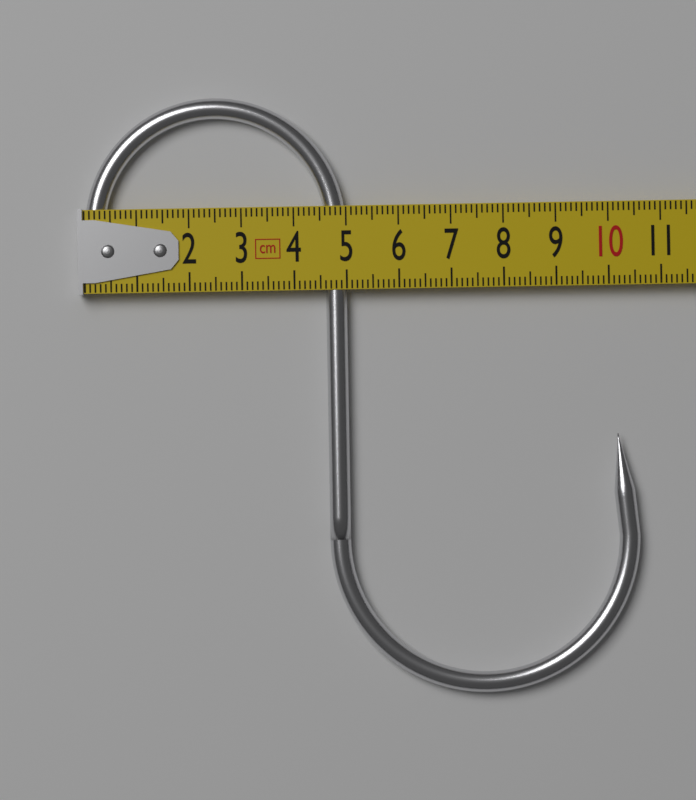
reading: 5.0 cm
